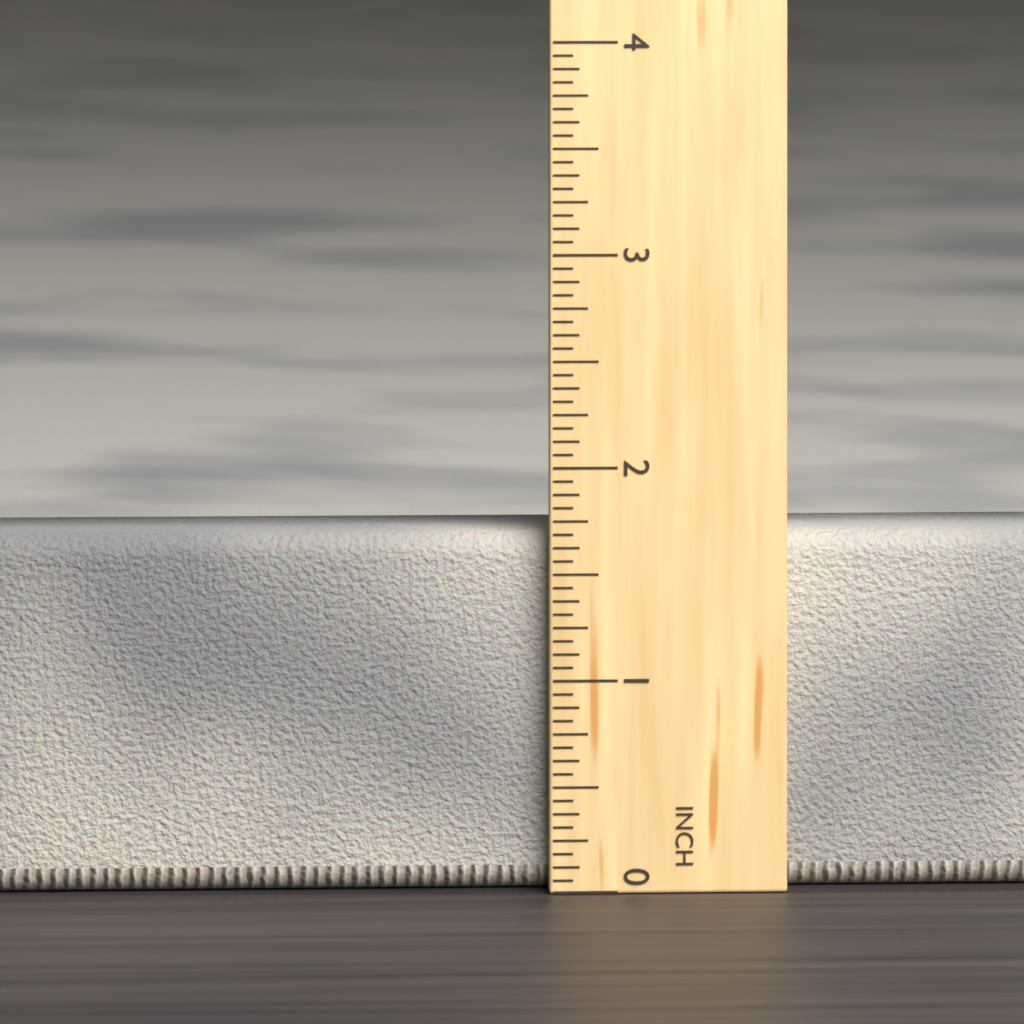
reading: 1.6875 in
